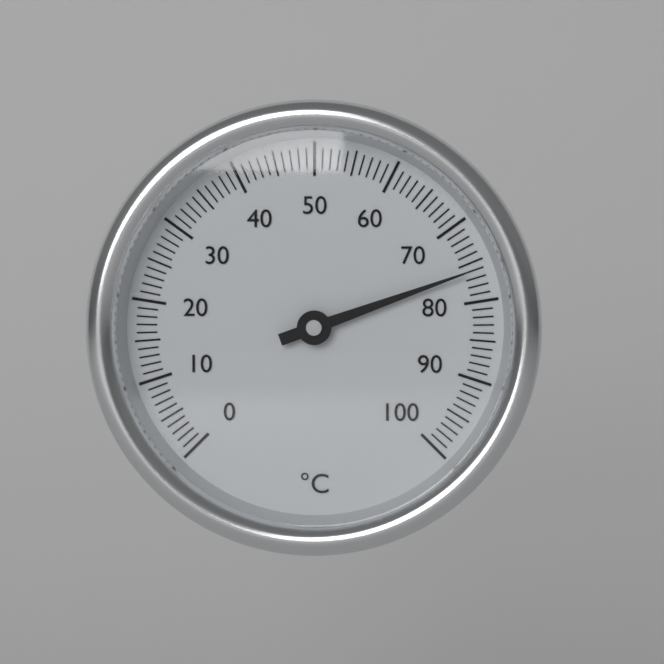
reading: 76 °C
